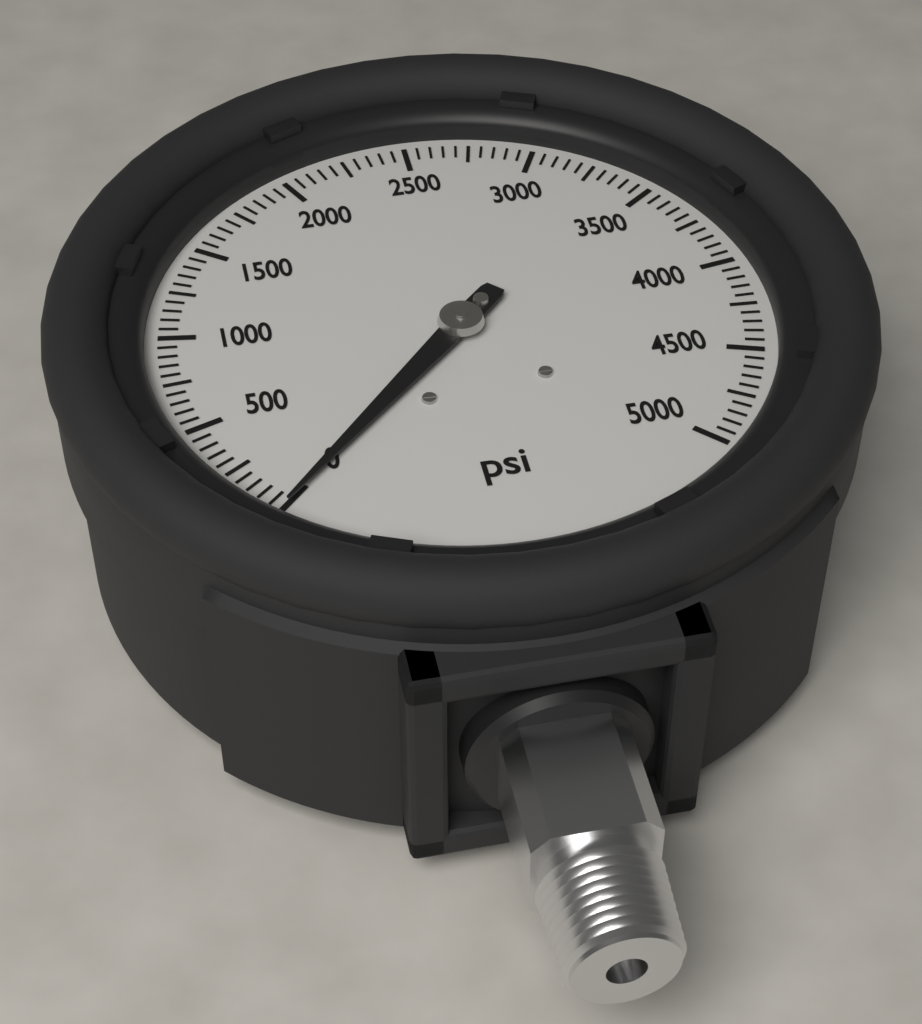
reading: 0 psi
